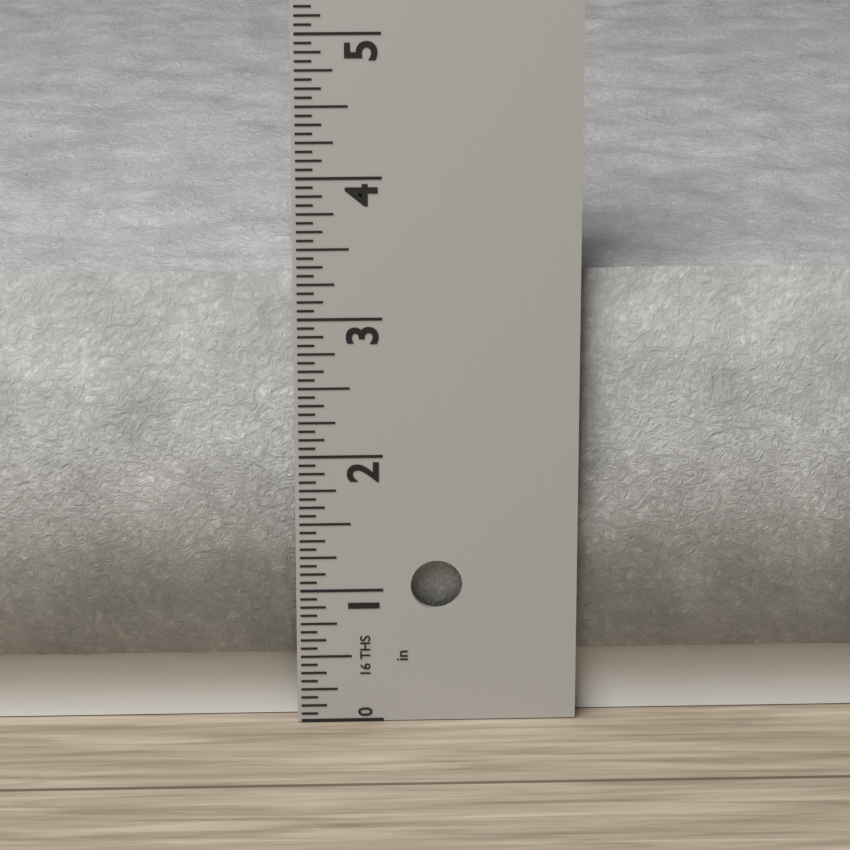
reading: 3.3125 in
